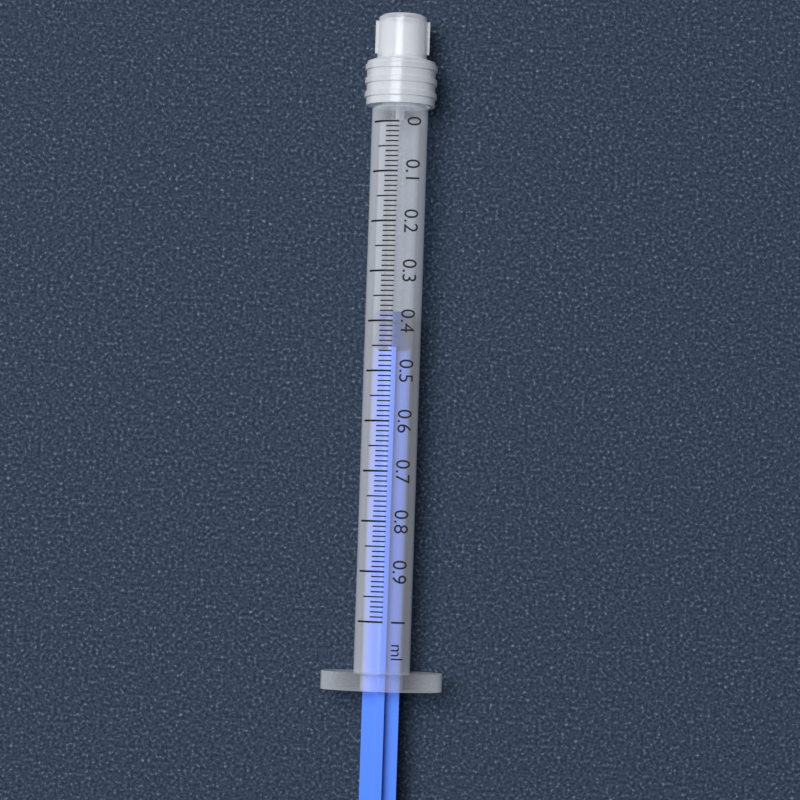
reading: 0.38 ml
